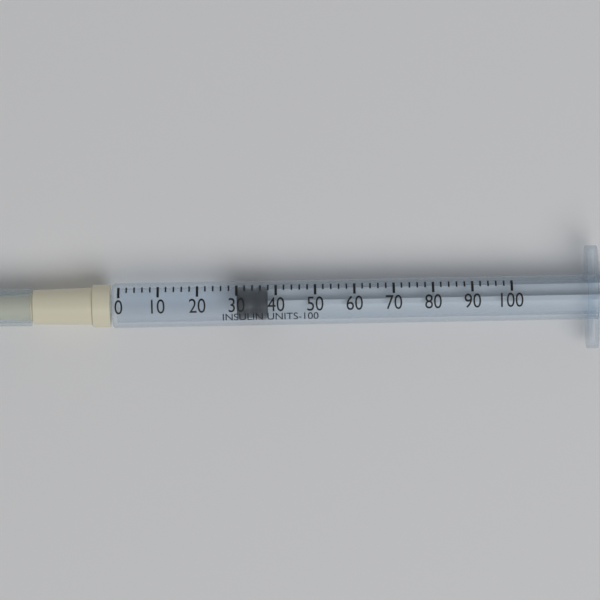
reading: 30 units
